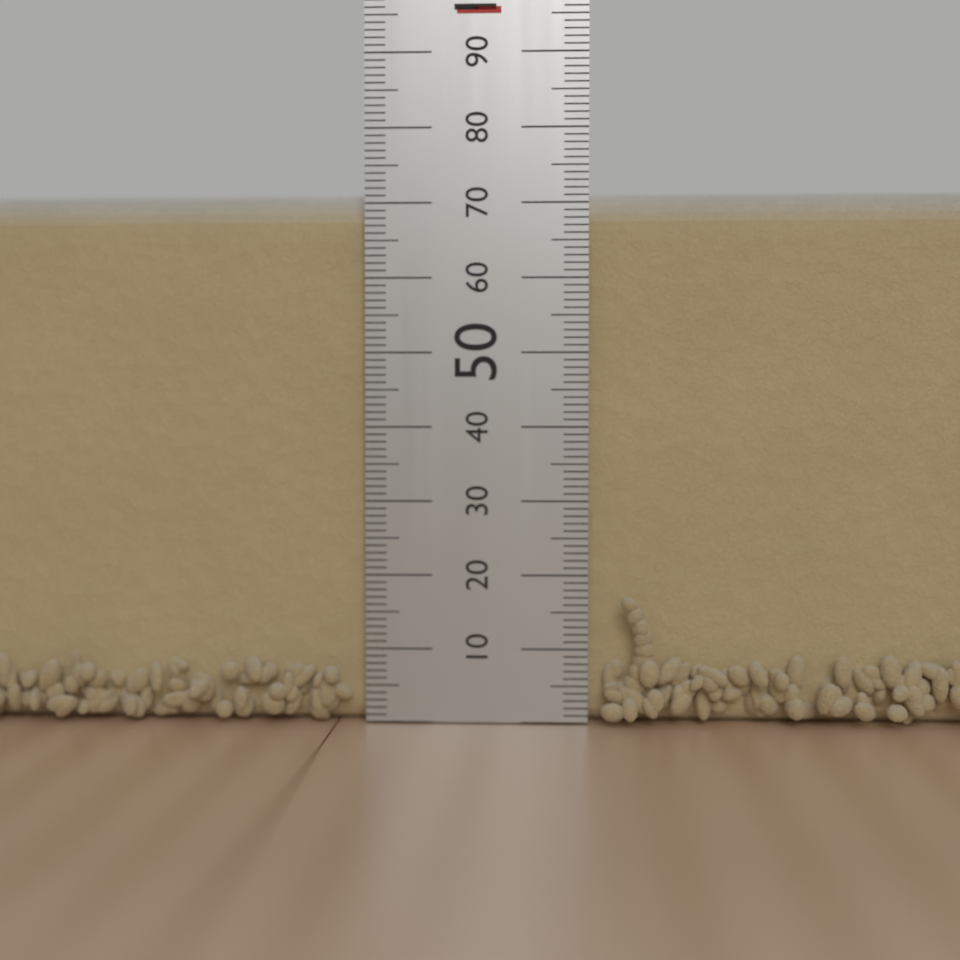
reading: 72 mm
